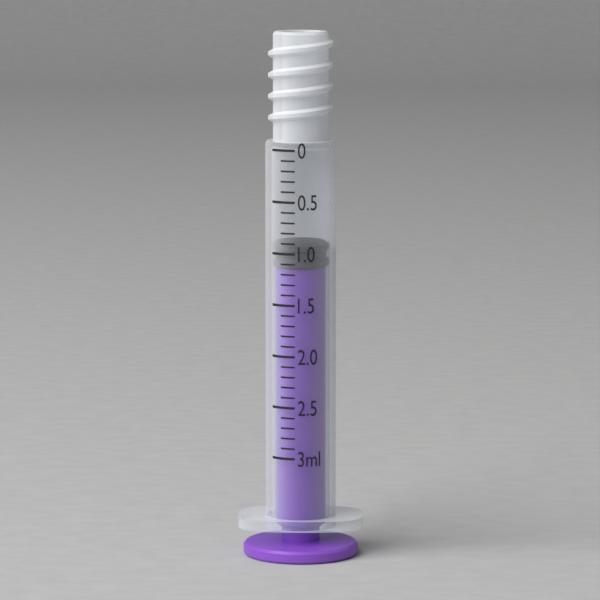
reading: 0.9 ml
